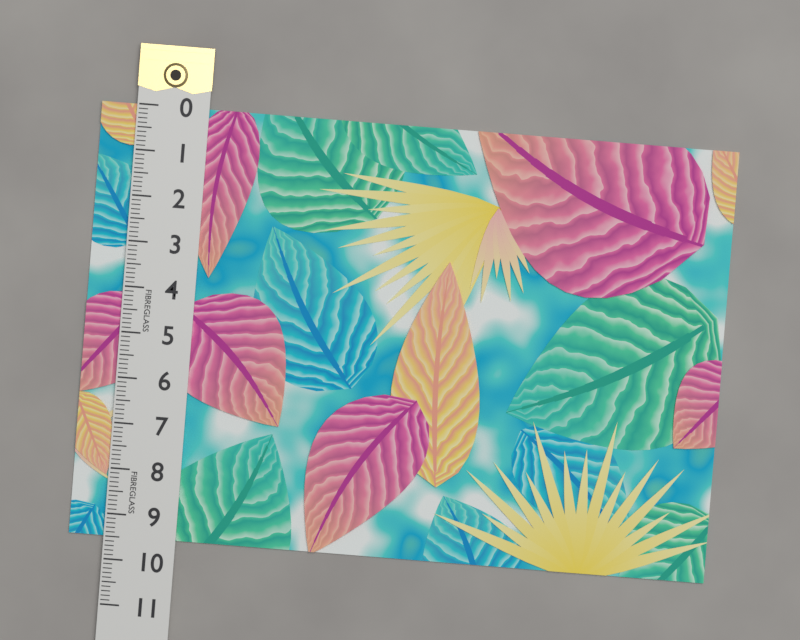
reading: 9.5 (no unit)
